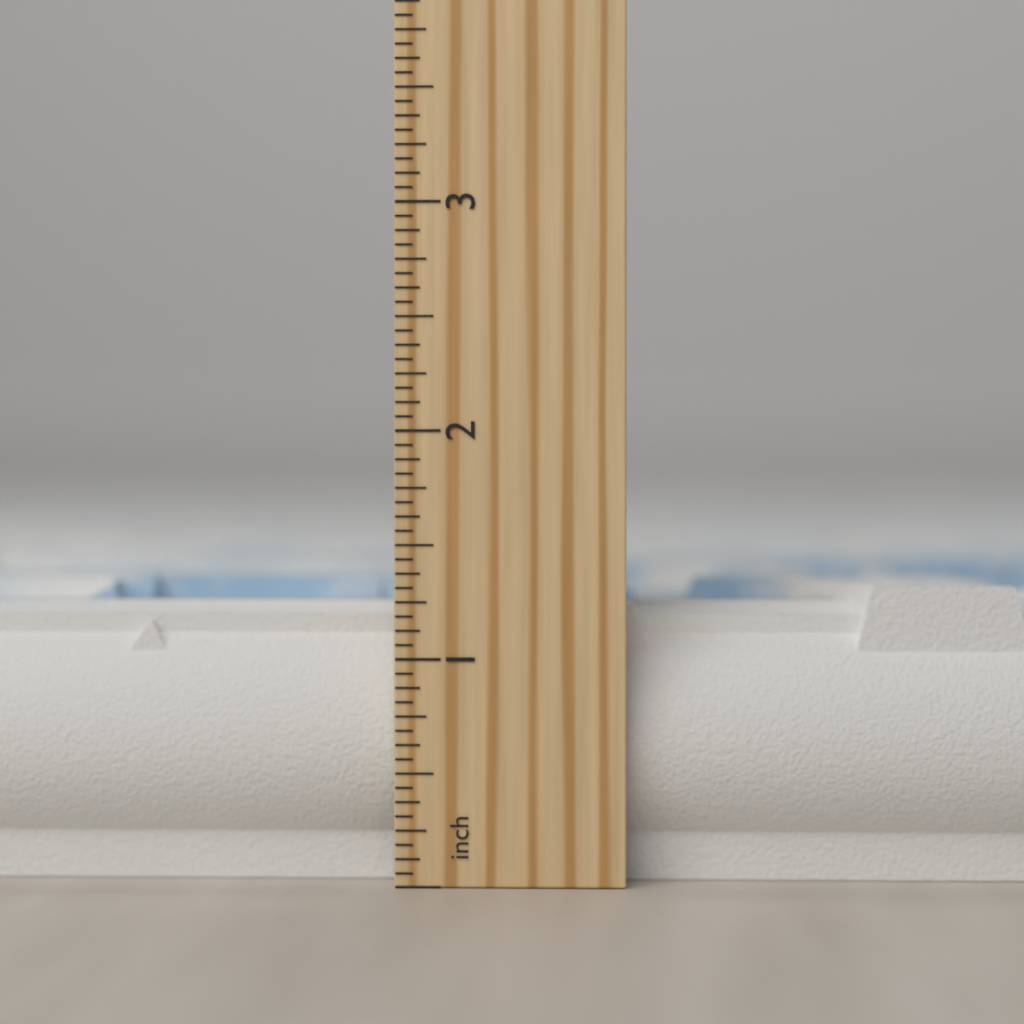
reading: 1.3125 inch
